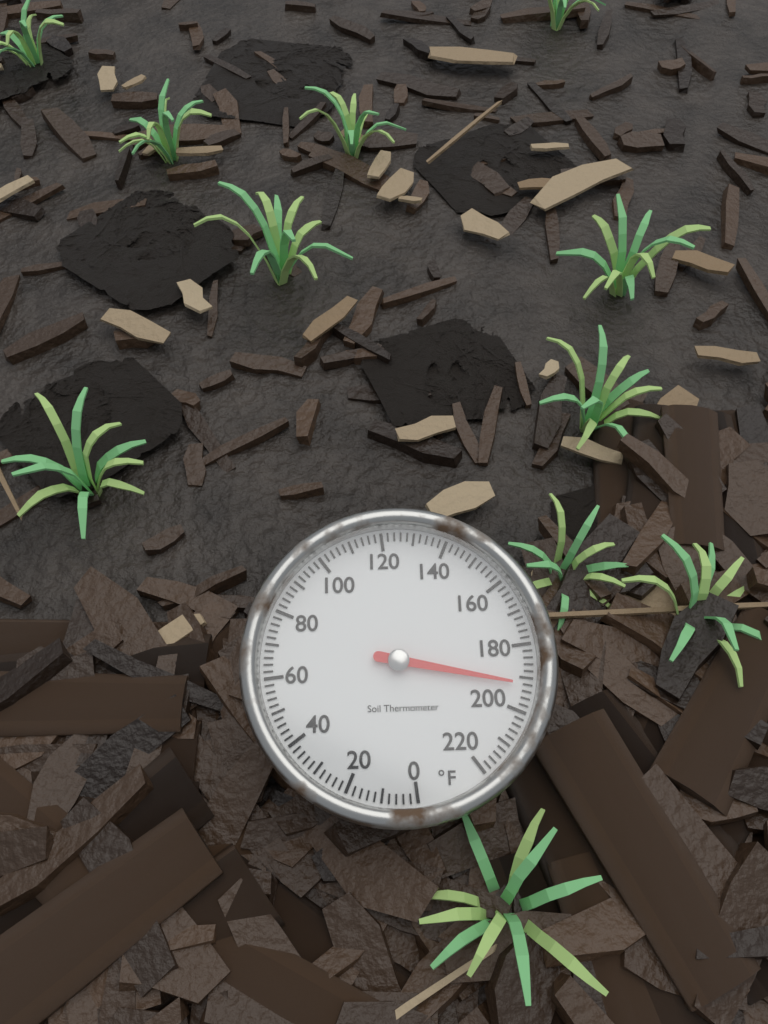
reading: 192 °F
